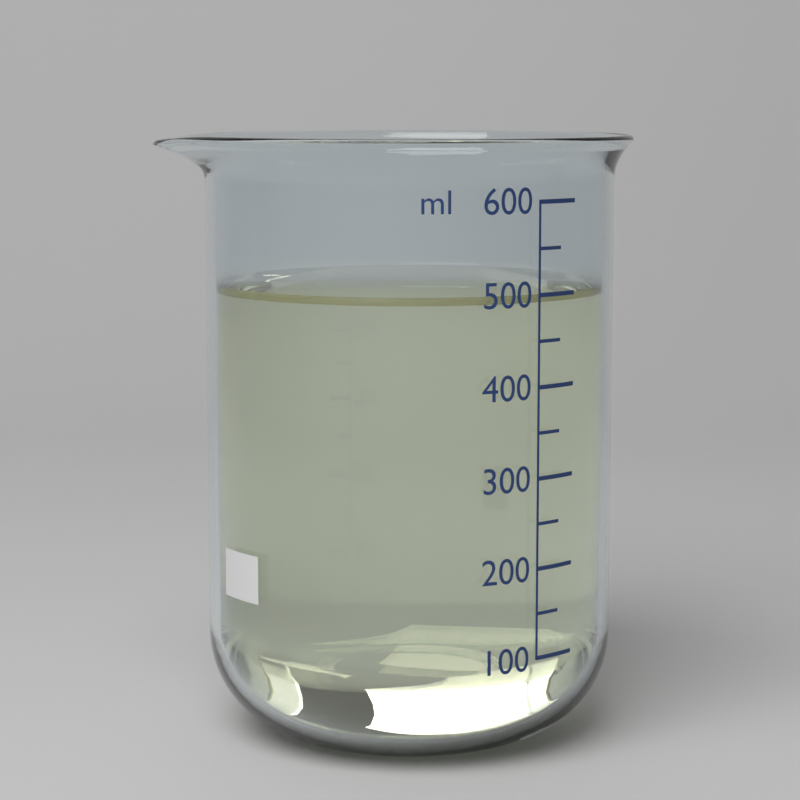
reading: 500 ml
